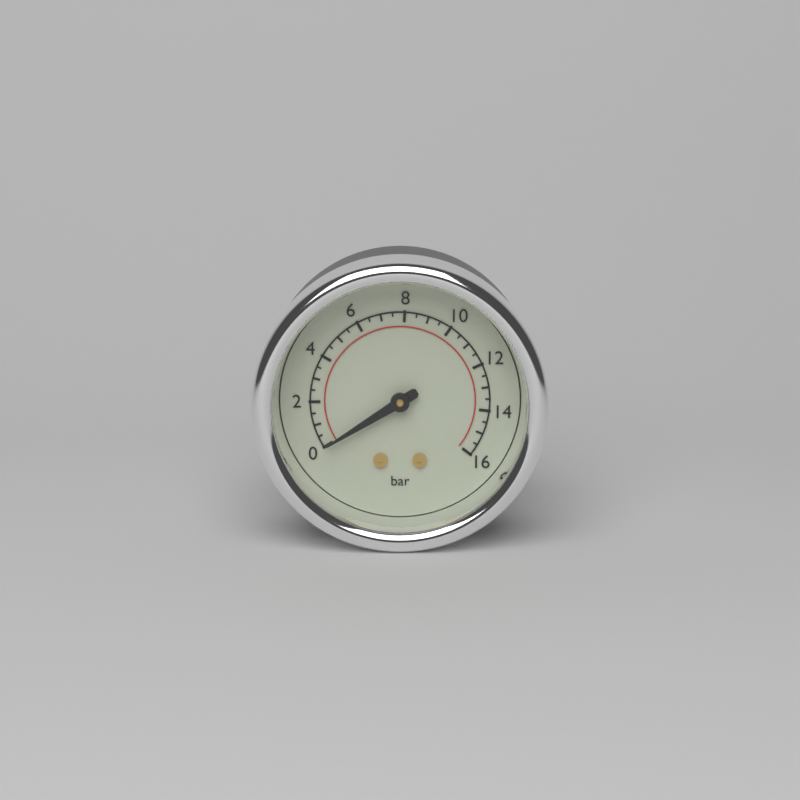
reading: 0.0 bar
